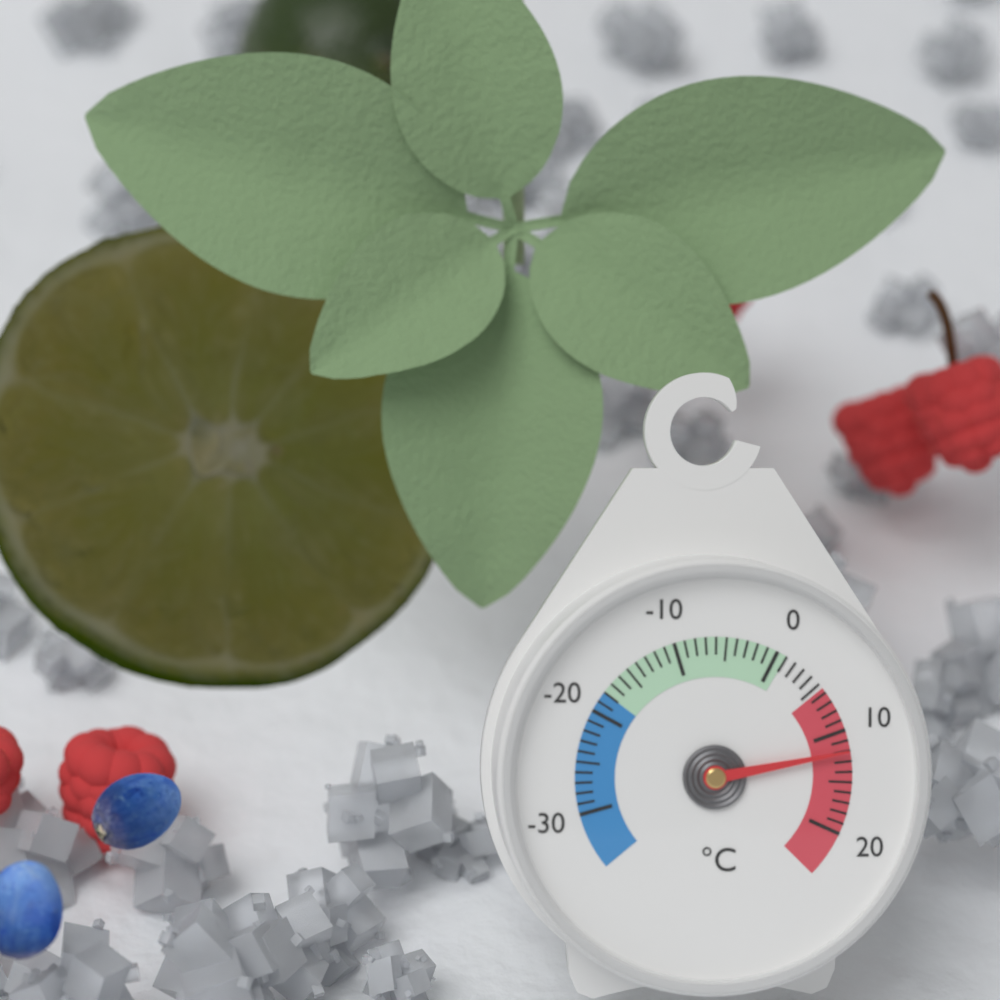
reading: 12 °C
